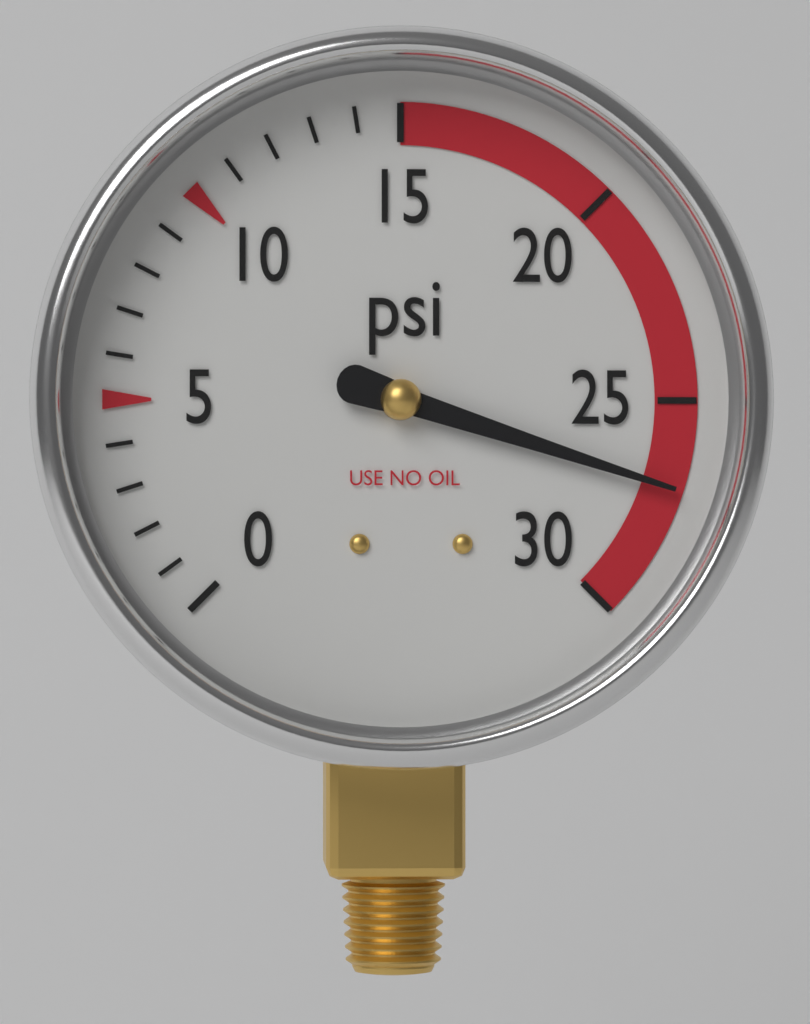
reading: 27 psi
